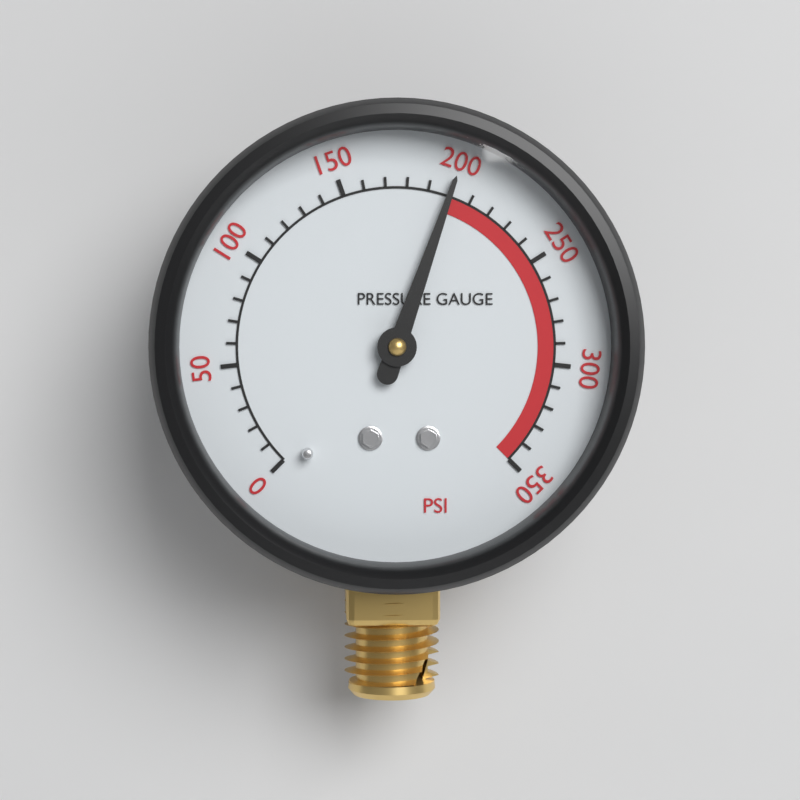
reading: 200 psi
